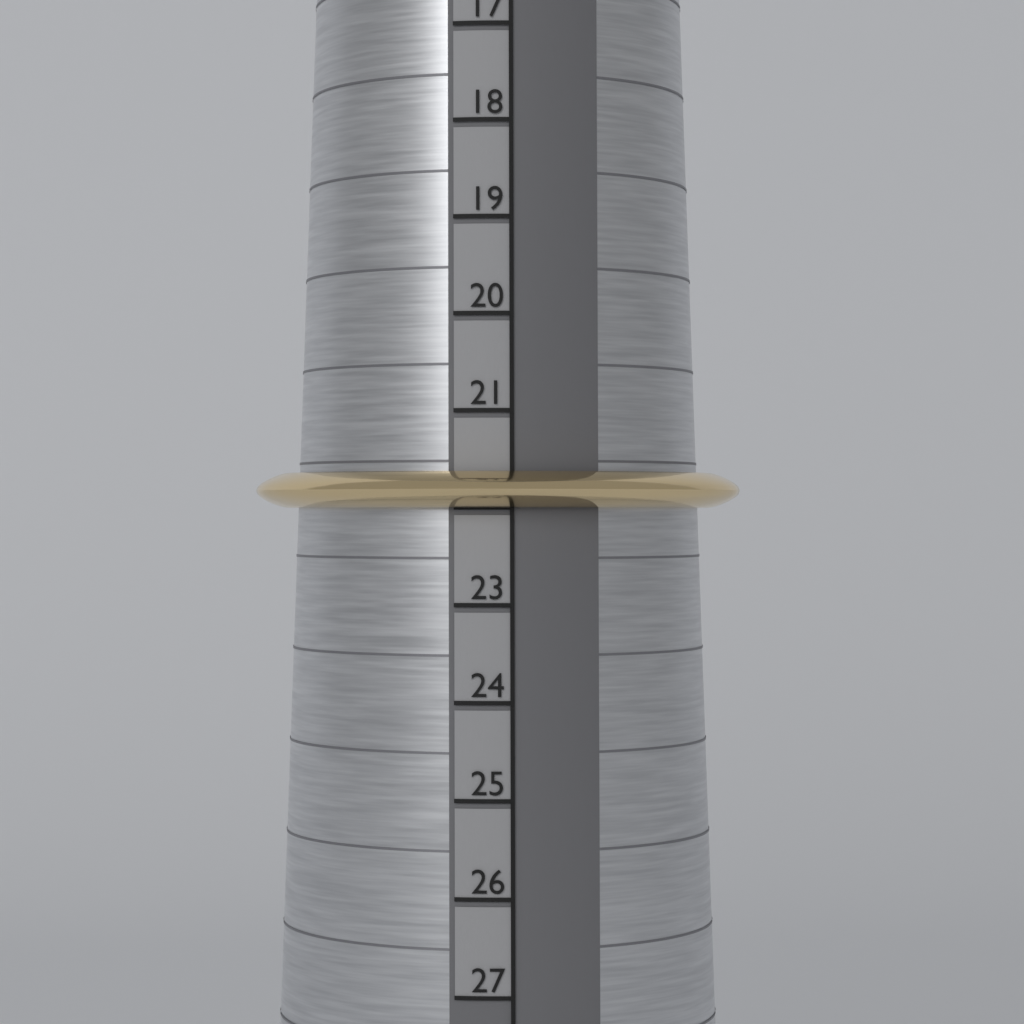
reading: 22 (no unit)
